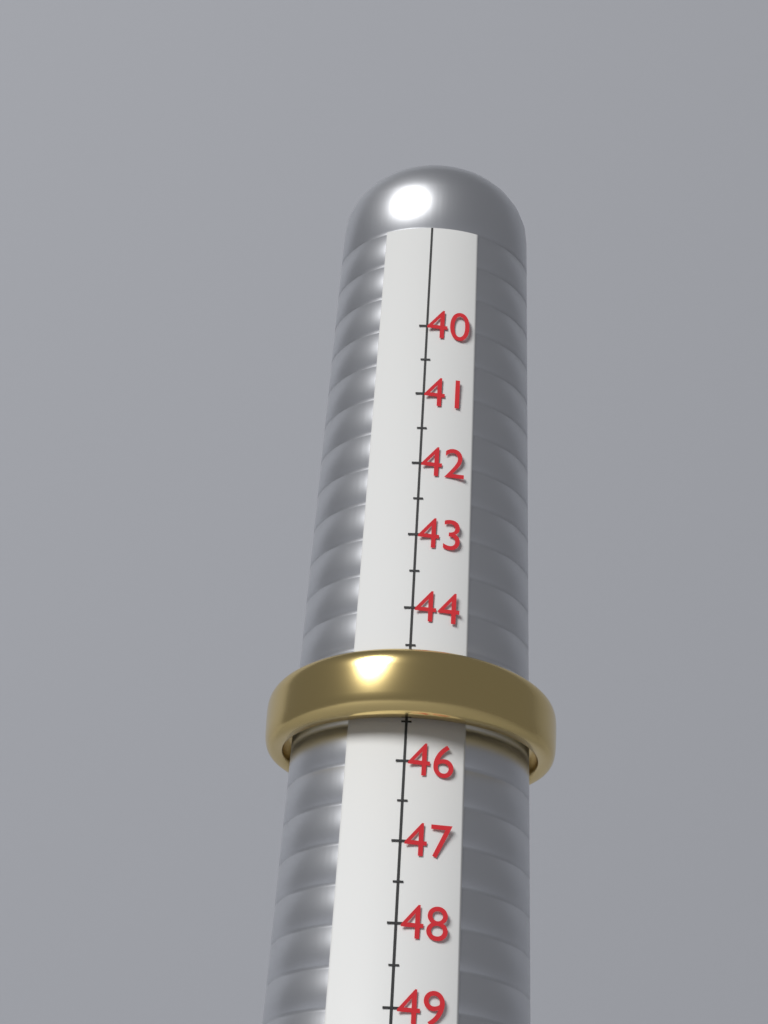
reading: 45.5 (no unit)
